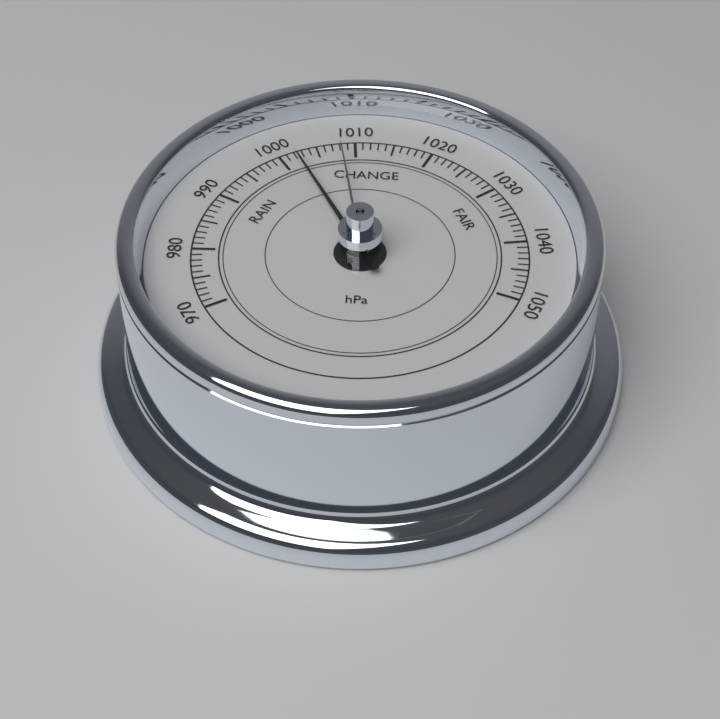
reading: 1002 hPa
